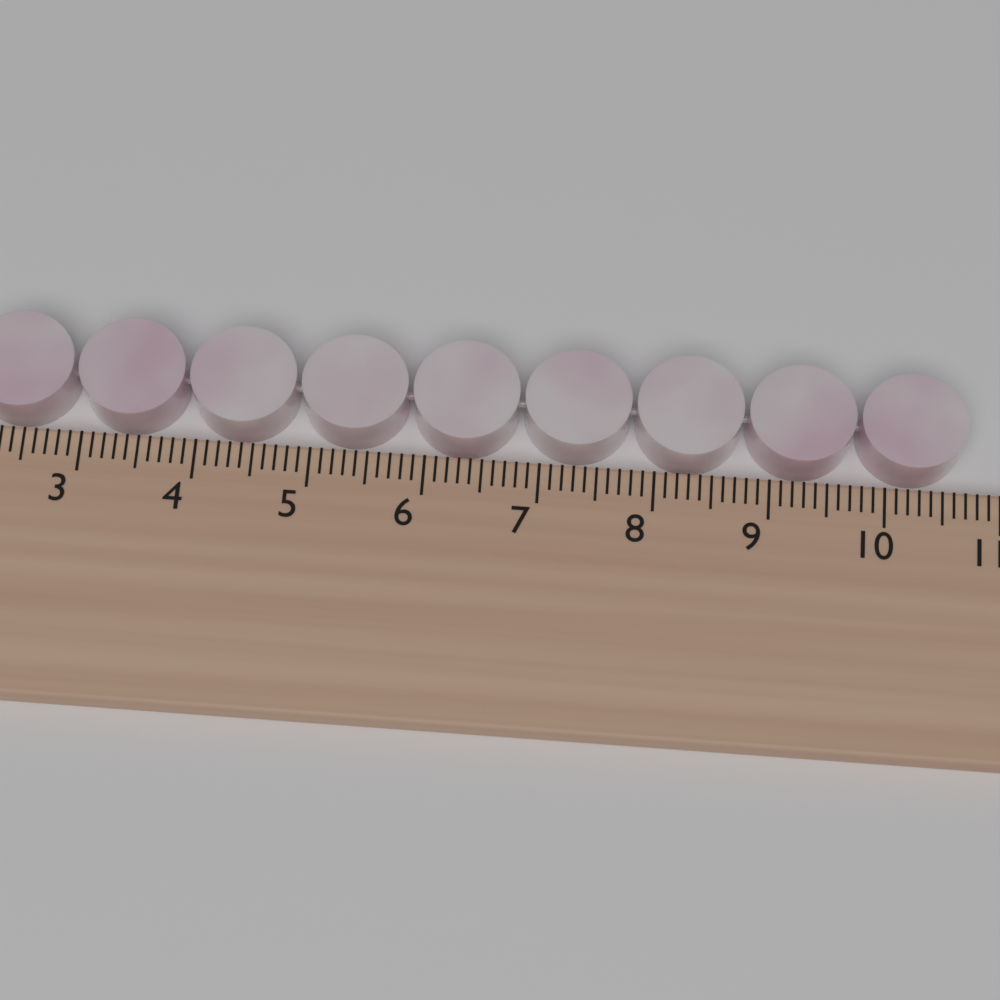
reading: 10.7 cm
